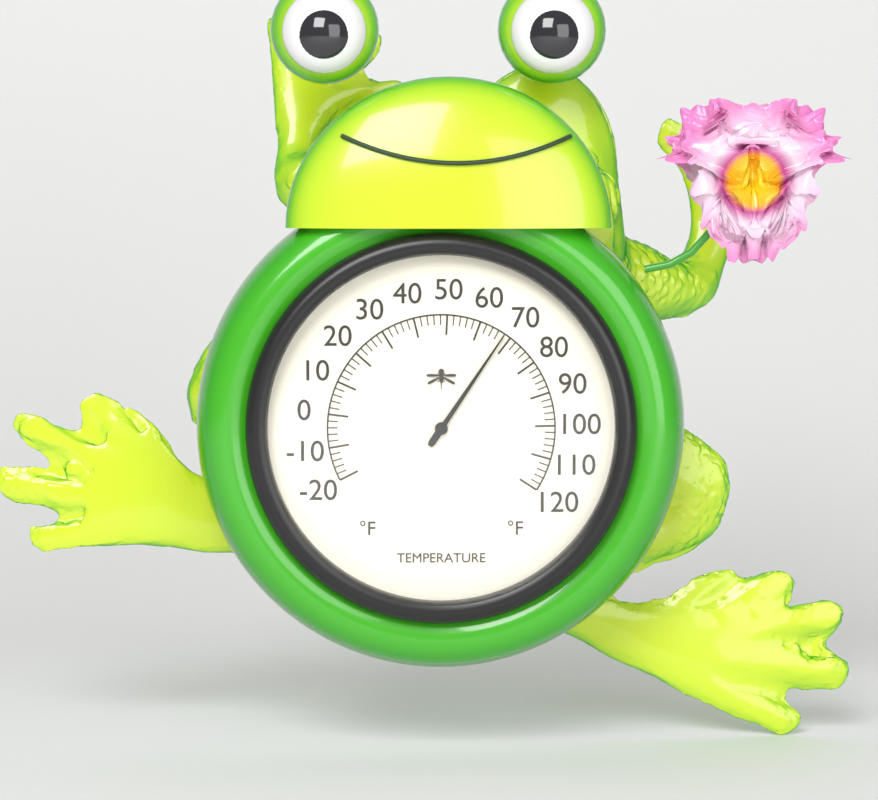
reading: 68 °F
